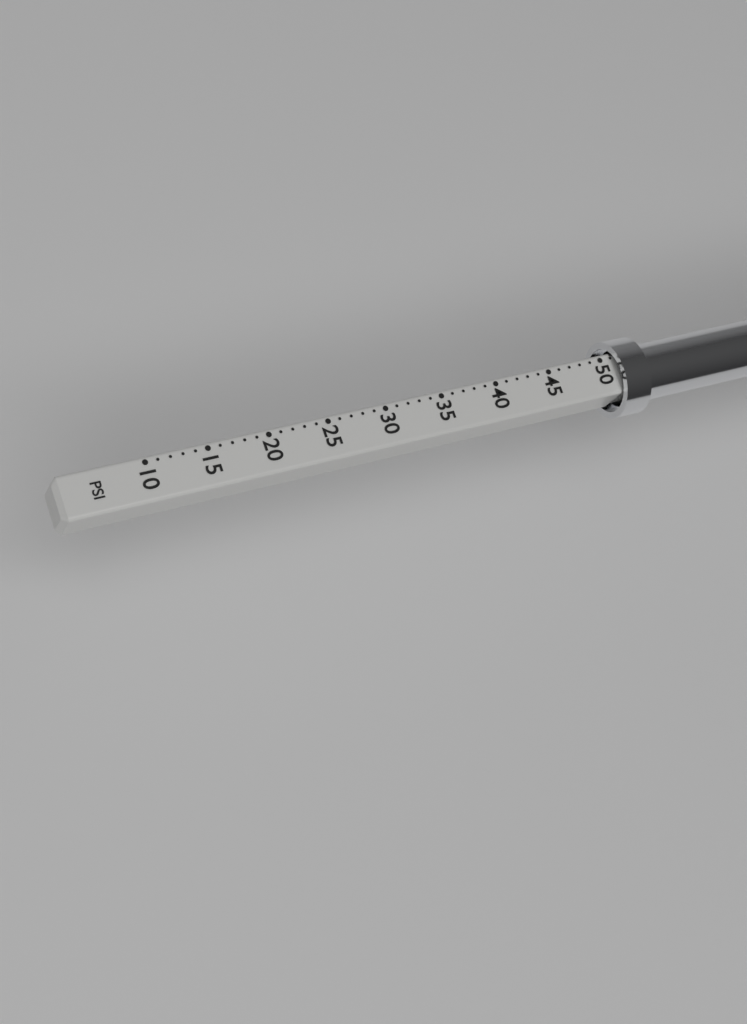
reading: 51 PSI
